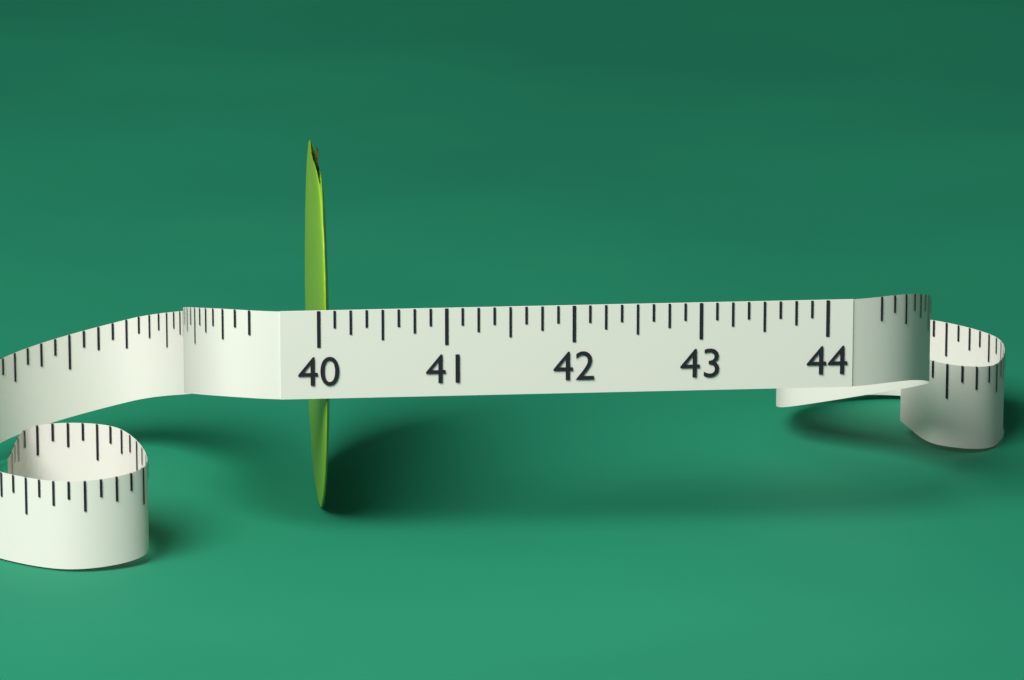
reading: 40.125 (no unit)
